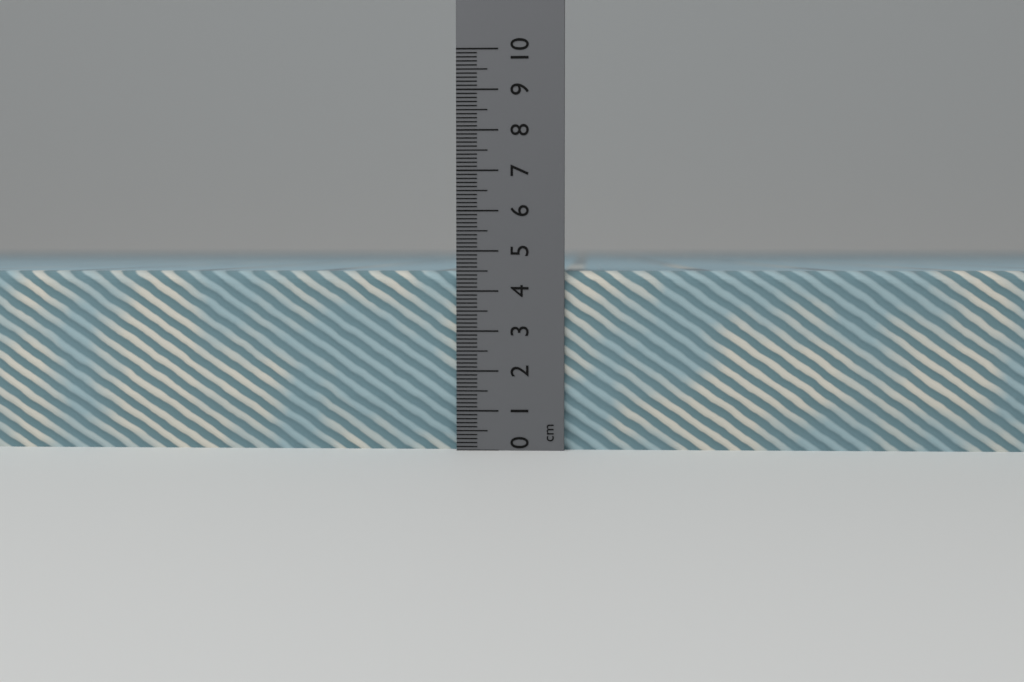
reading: 4.5 cm
